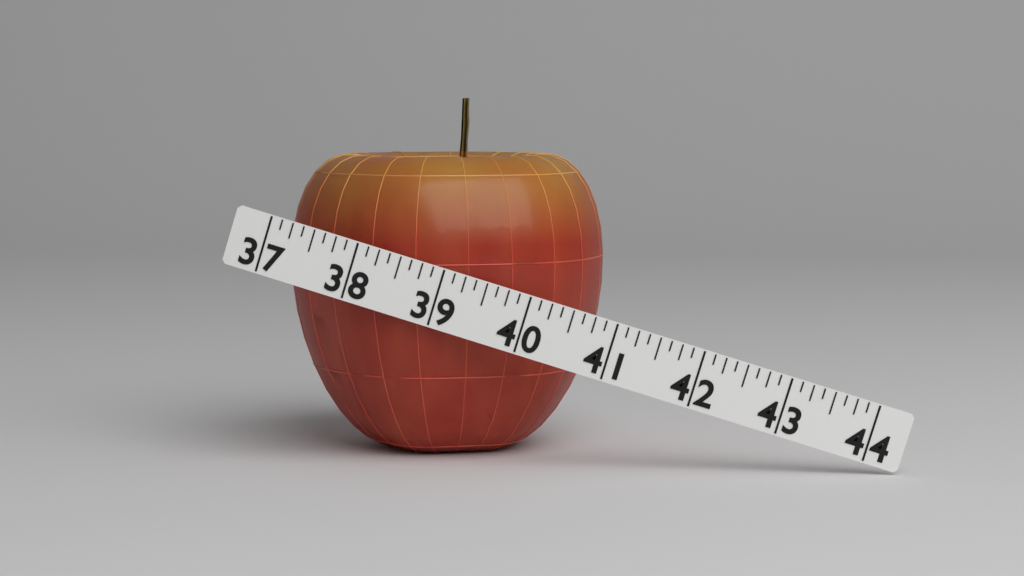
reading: 40.750 (no unit)
